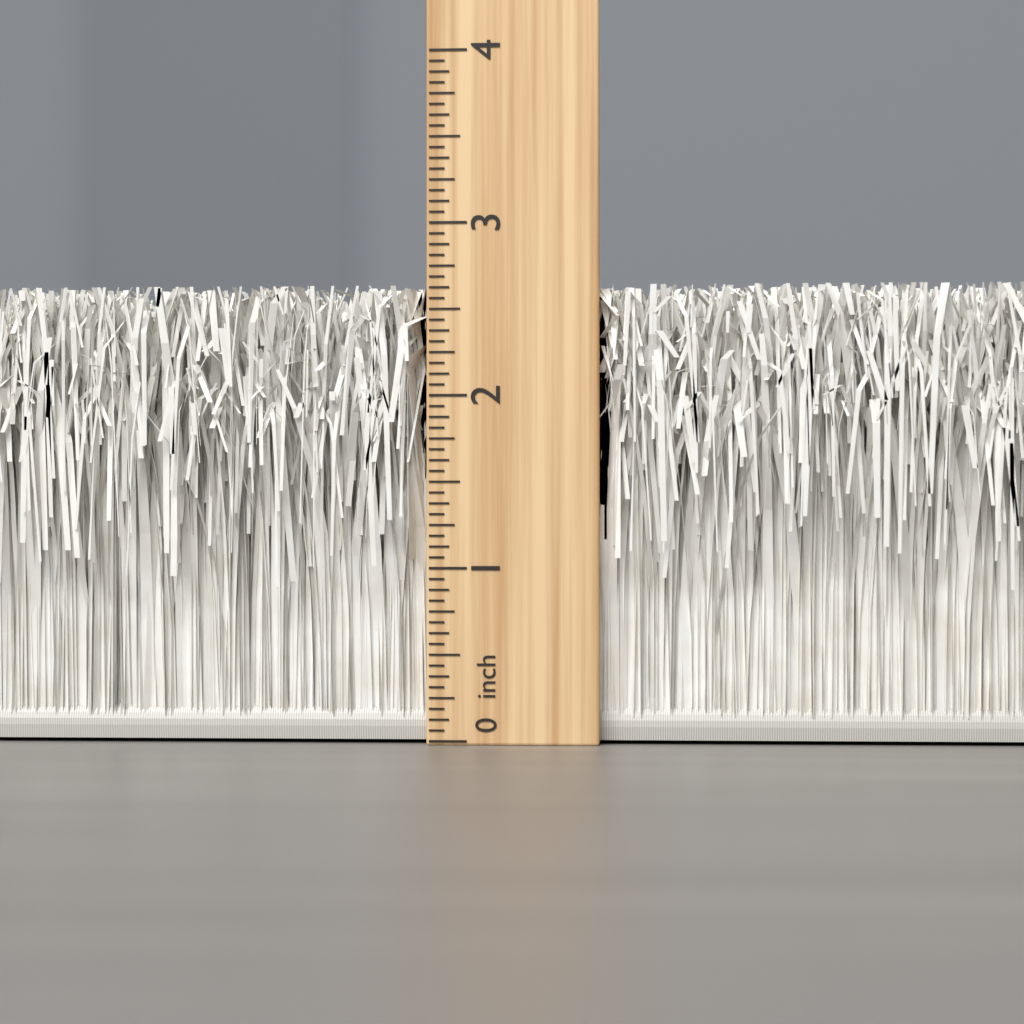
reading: 2.6250 inch
